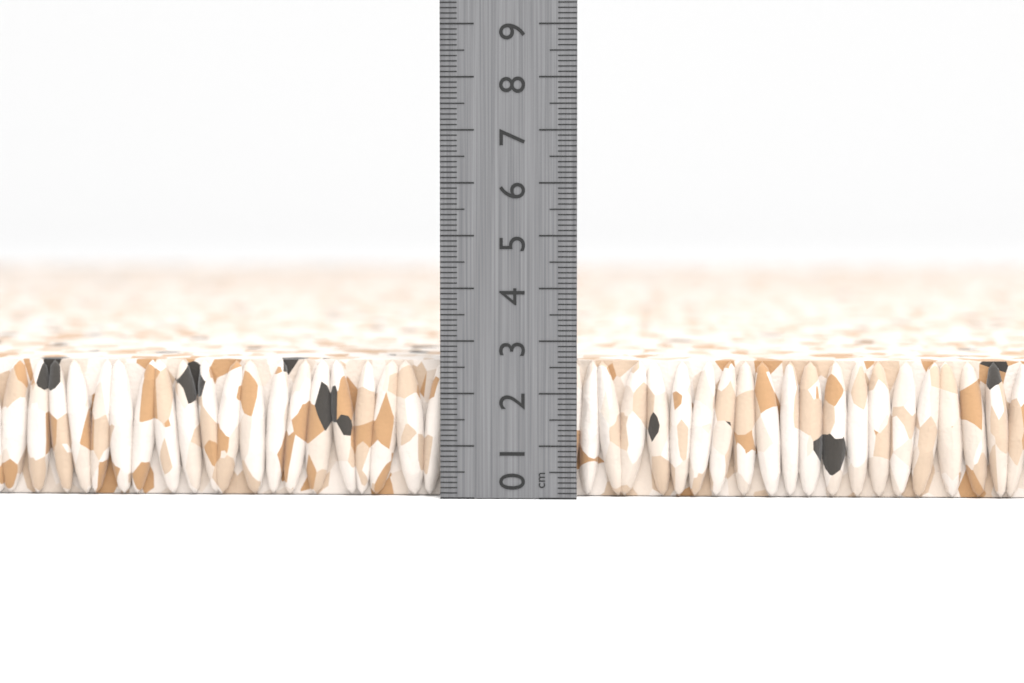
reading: 2.6 cm
